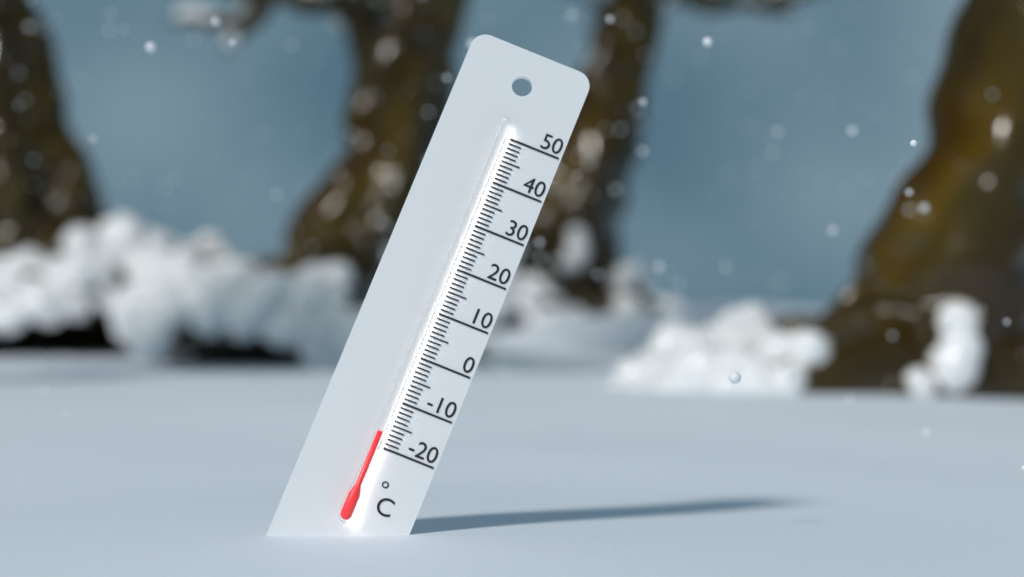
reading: -17 °C
